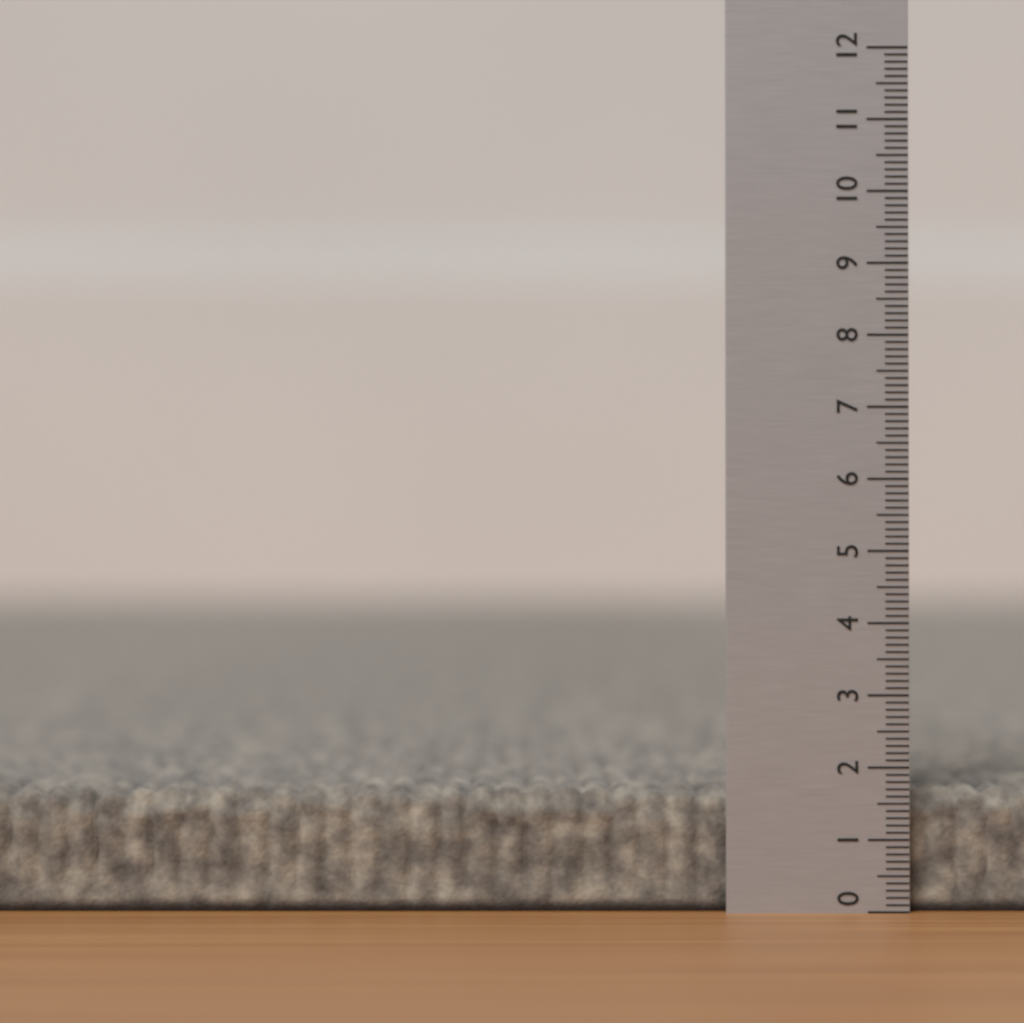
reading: 1.7 (no unit)
